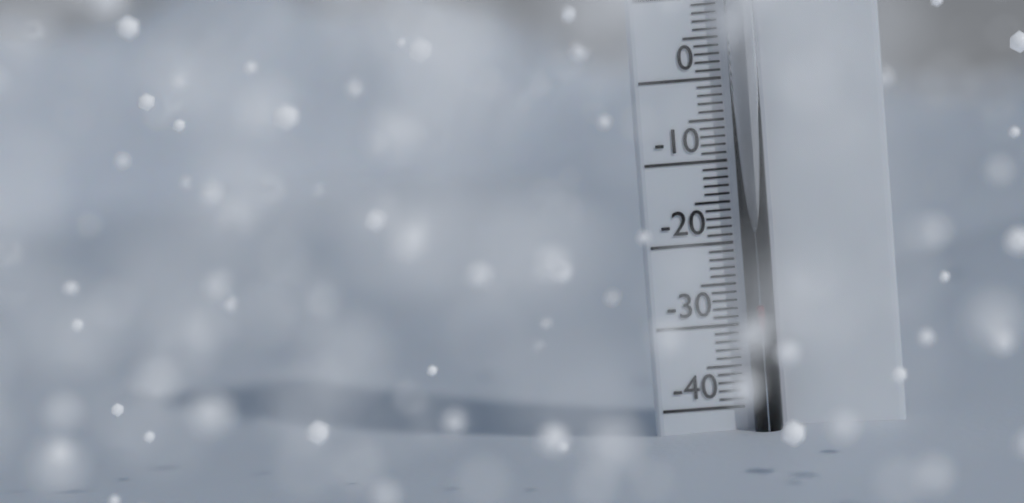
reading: -27 °C
